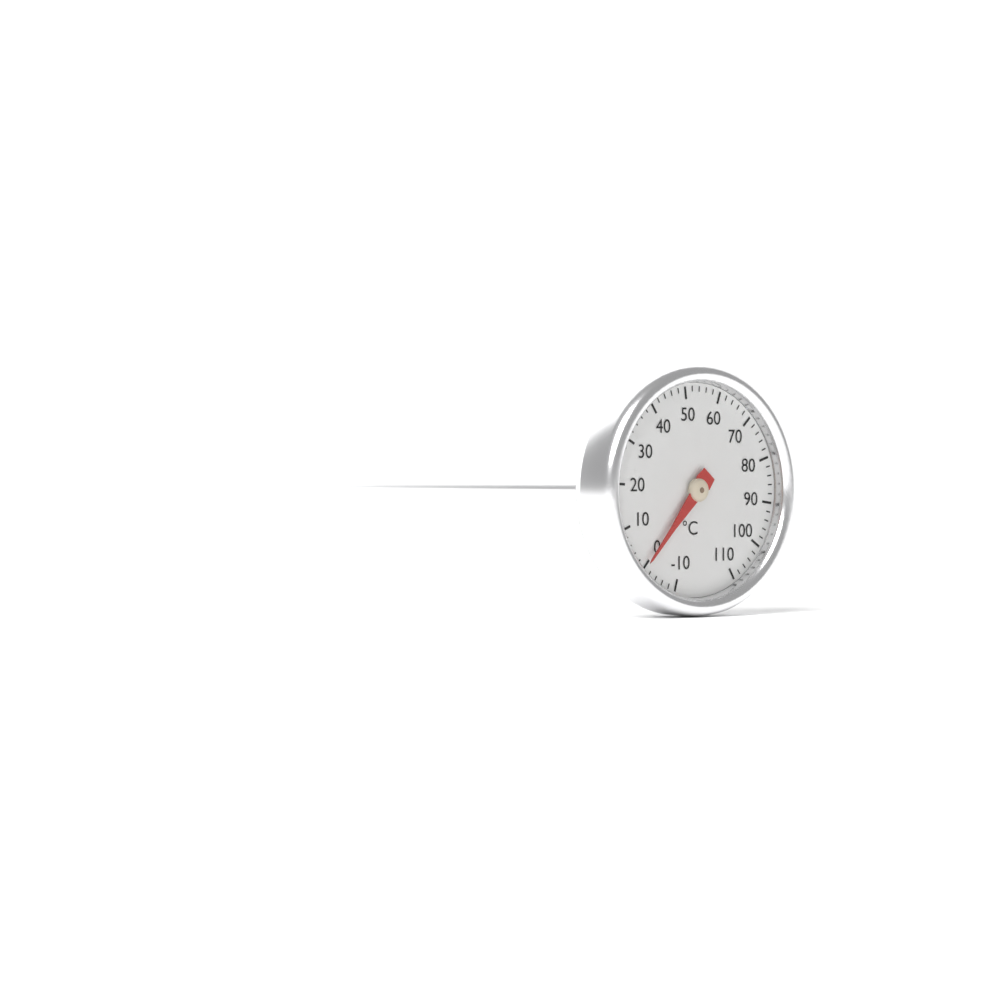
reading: 0 °C
